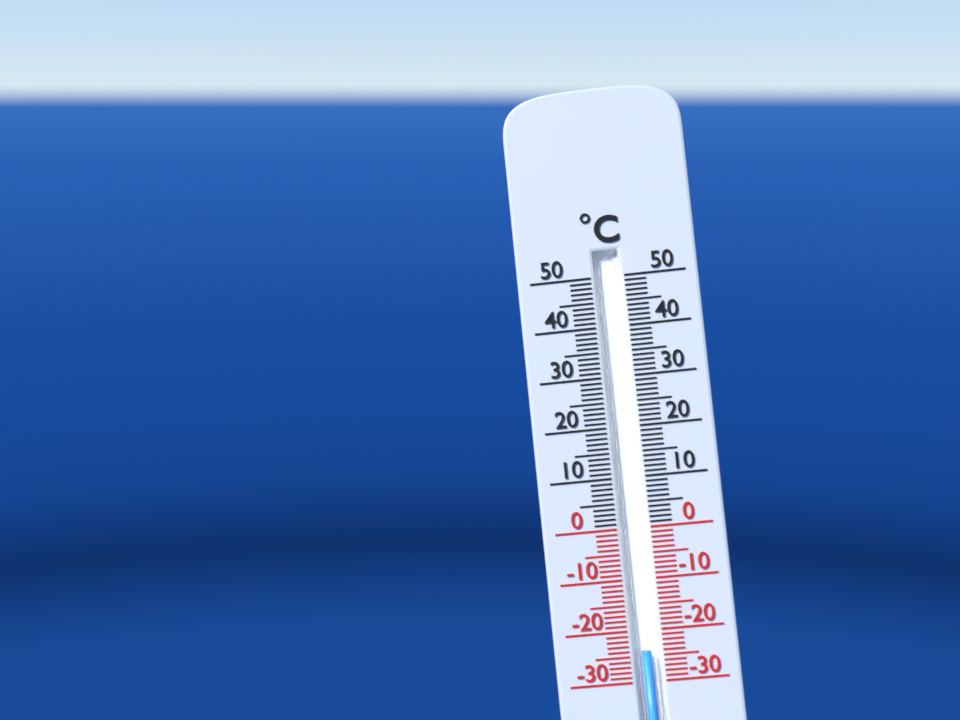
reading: -24 °C
